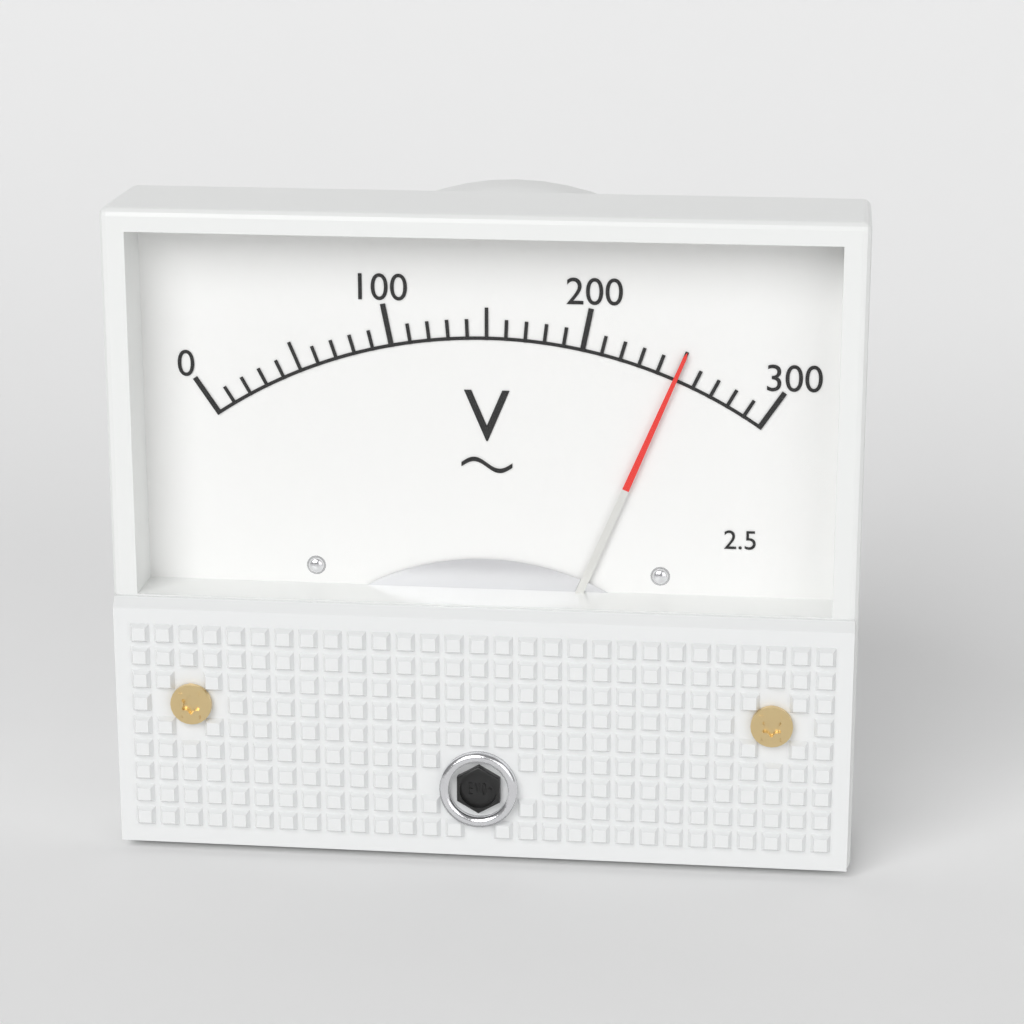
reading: 250 V
